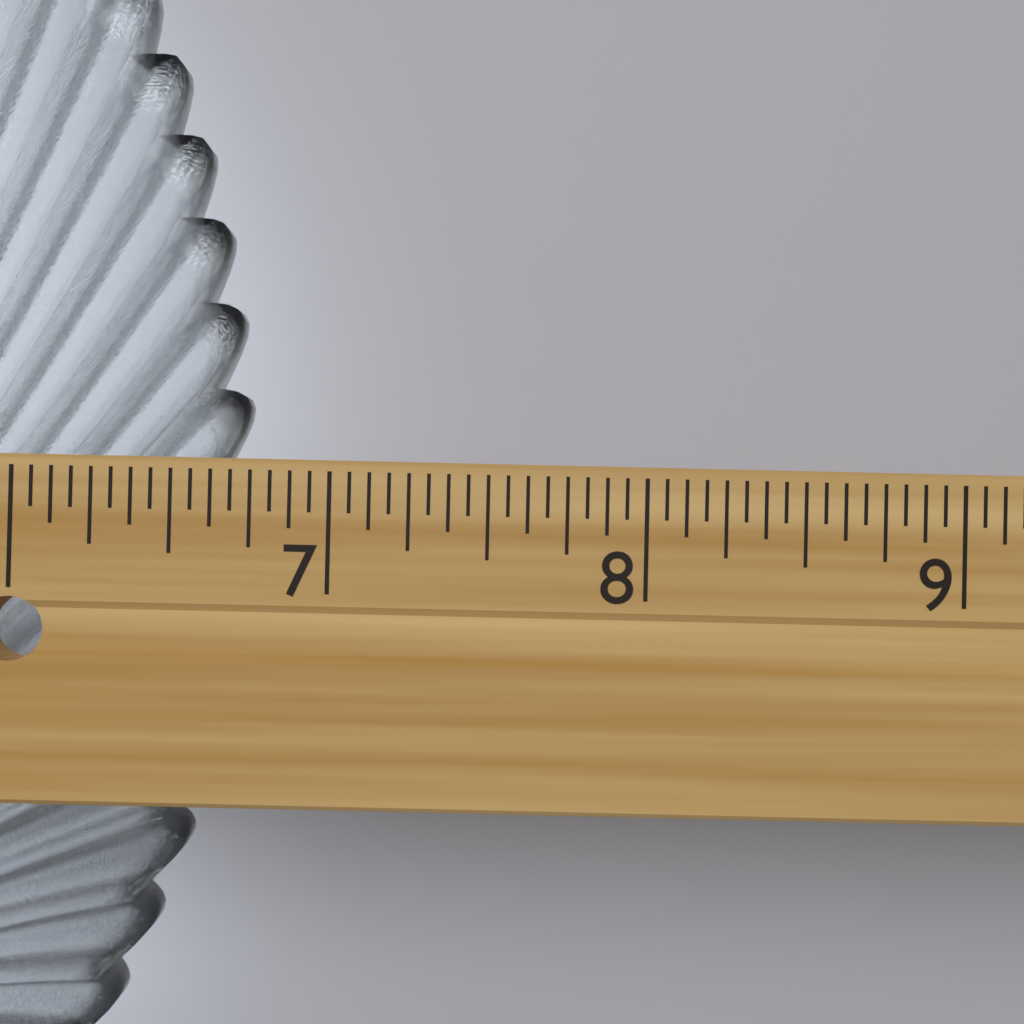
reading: 6.6875 in
